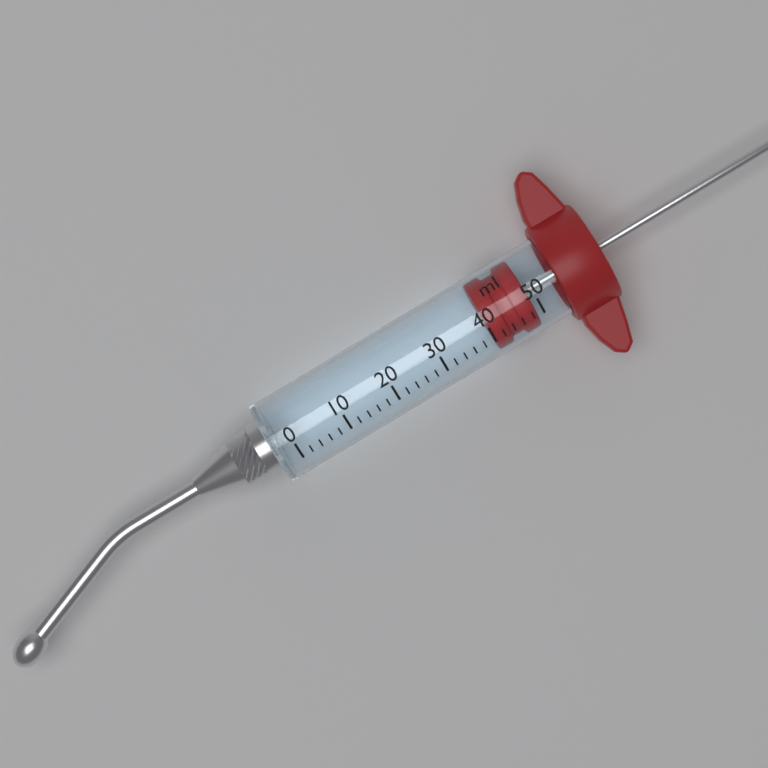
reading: 40 ml
